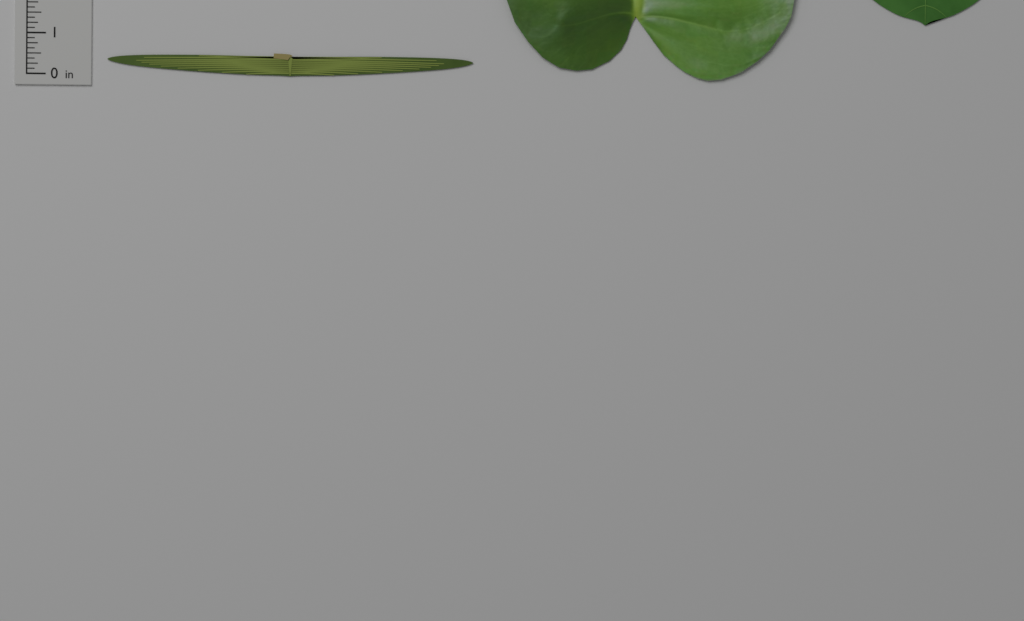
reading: 0.500 in
